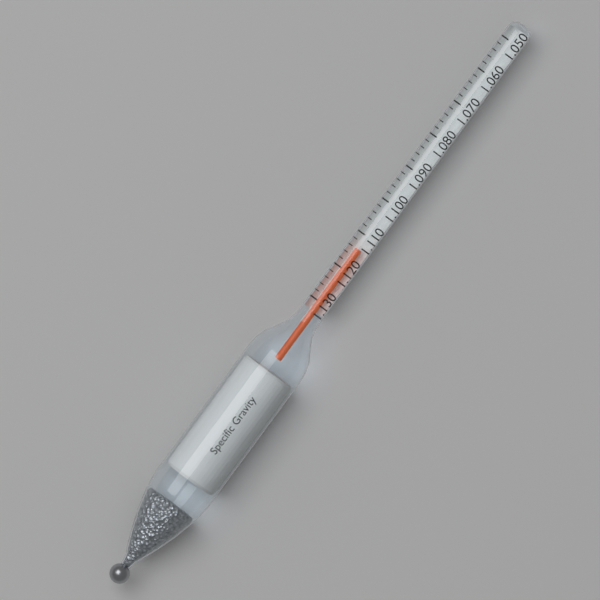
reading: 1.114 (no unit)
